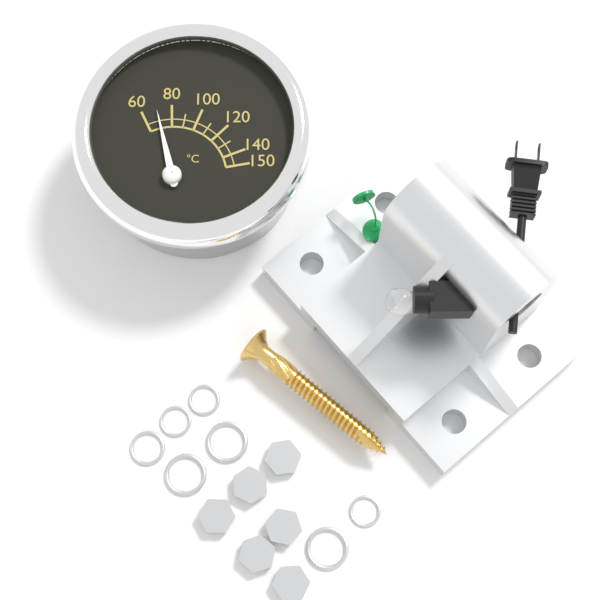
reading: 70 °C
